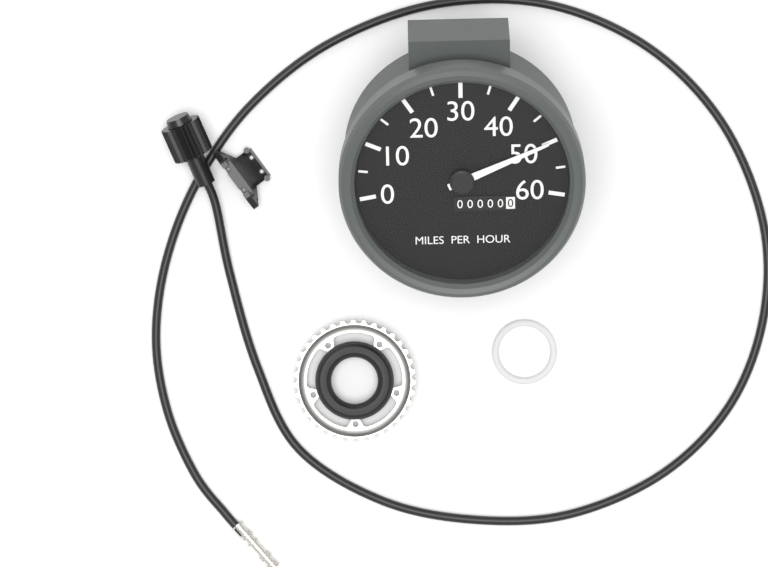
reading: 50 mph
